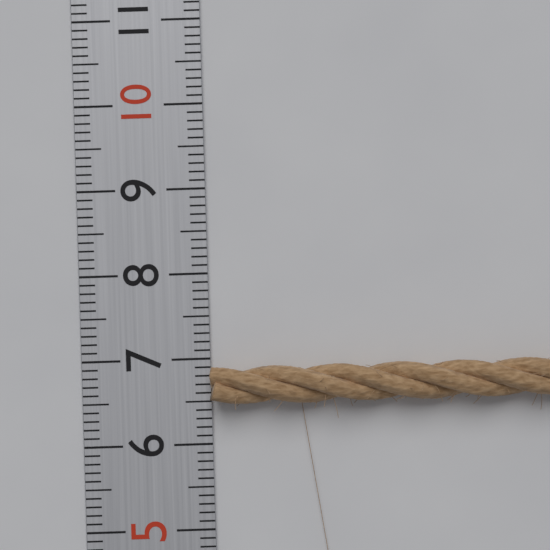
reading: 6.9 (no unit)
